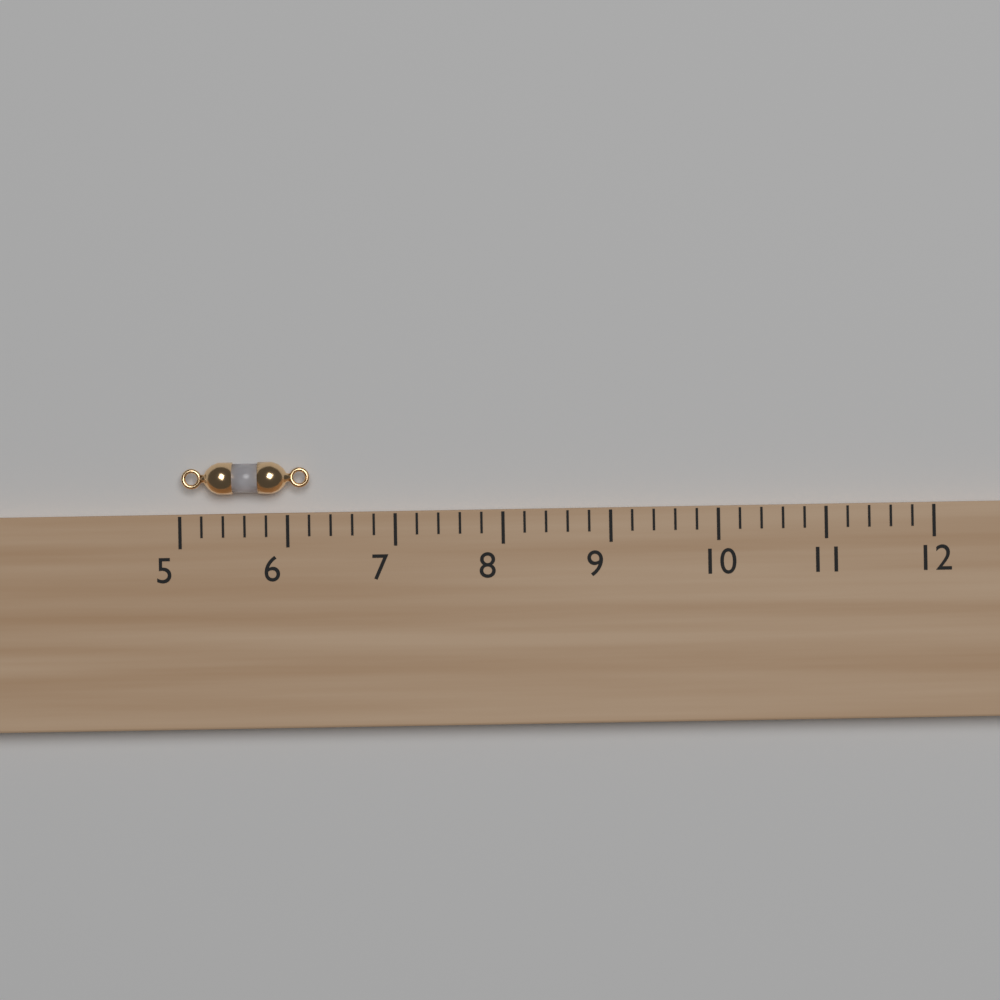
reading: 6.2 (no unit)
